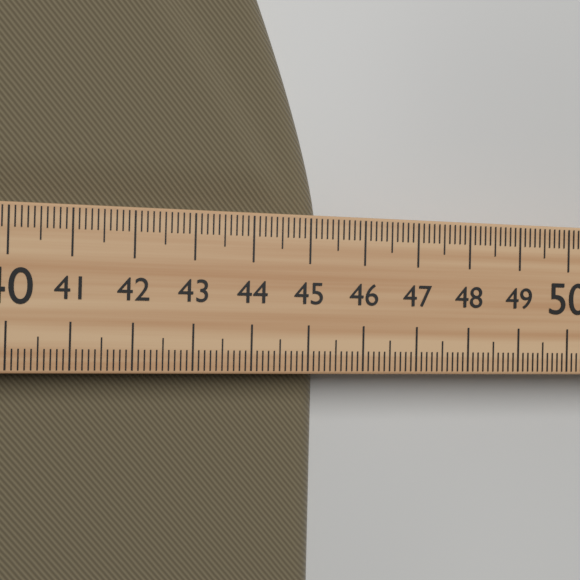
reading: 45.3 (no unit)
